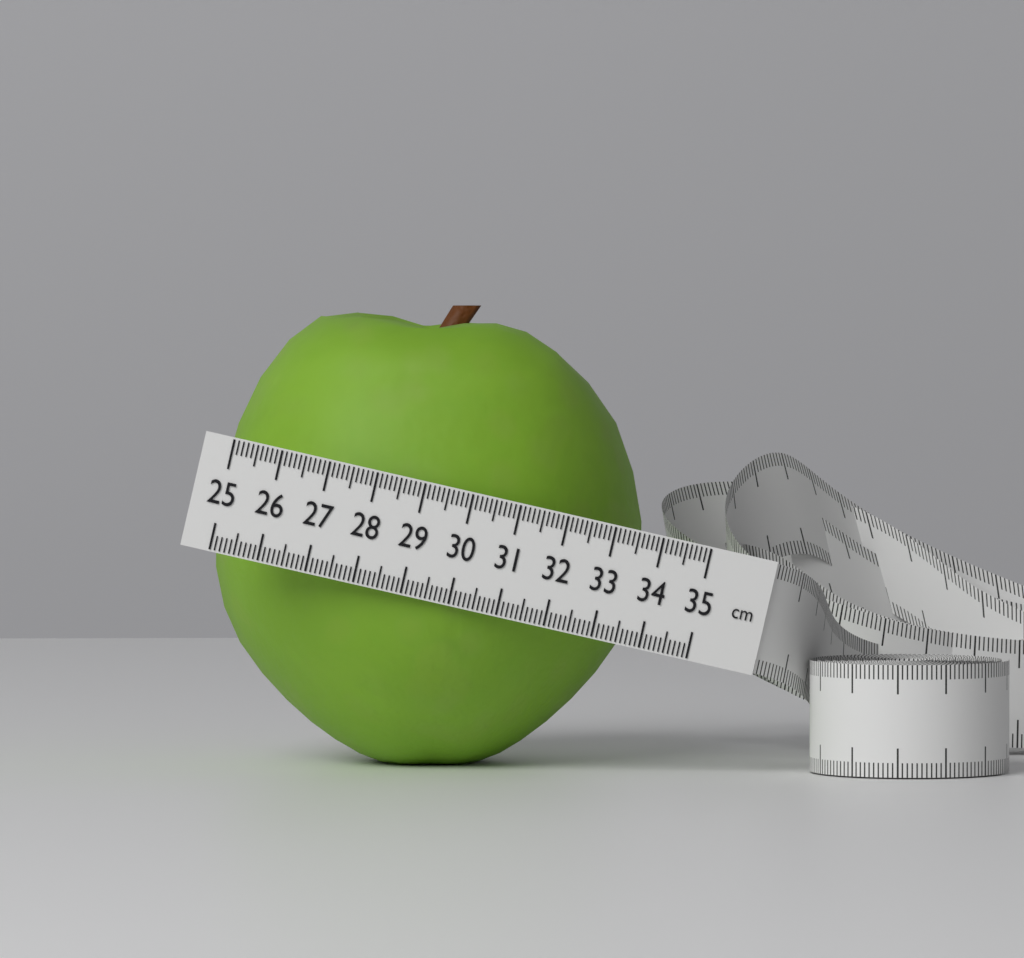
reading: 34.0 cm
